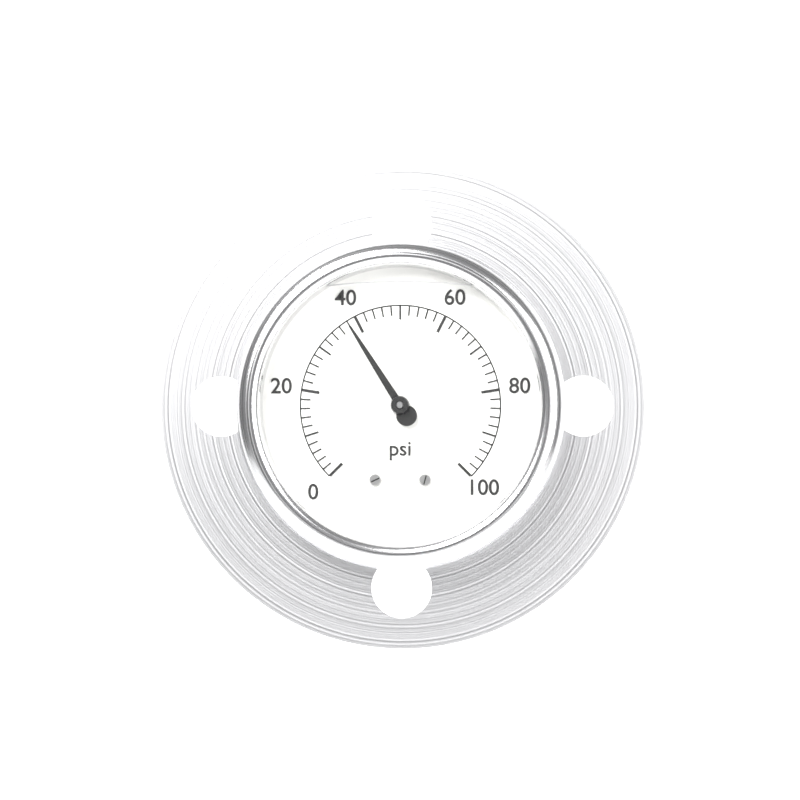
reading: 38 psi
